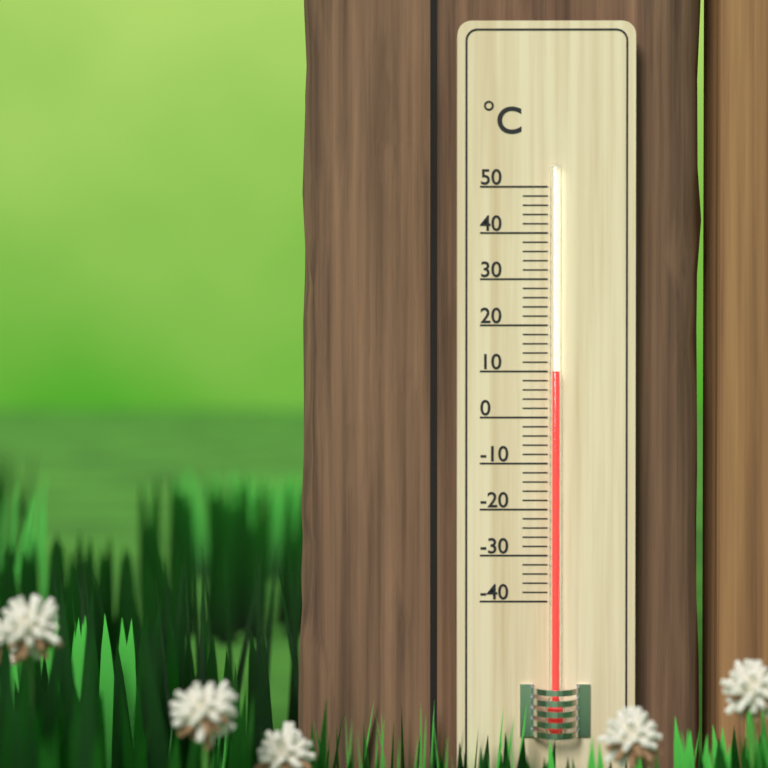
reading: 10 °C
